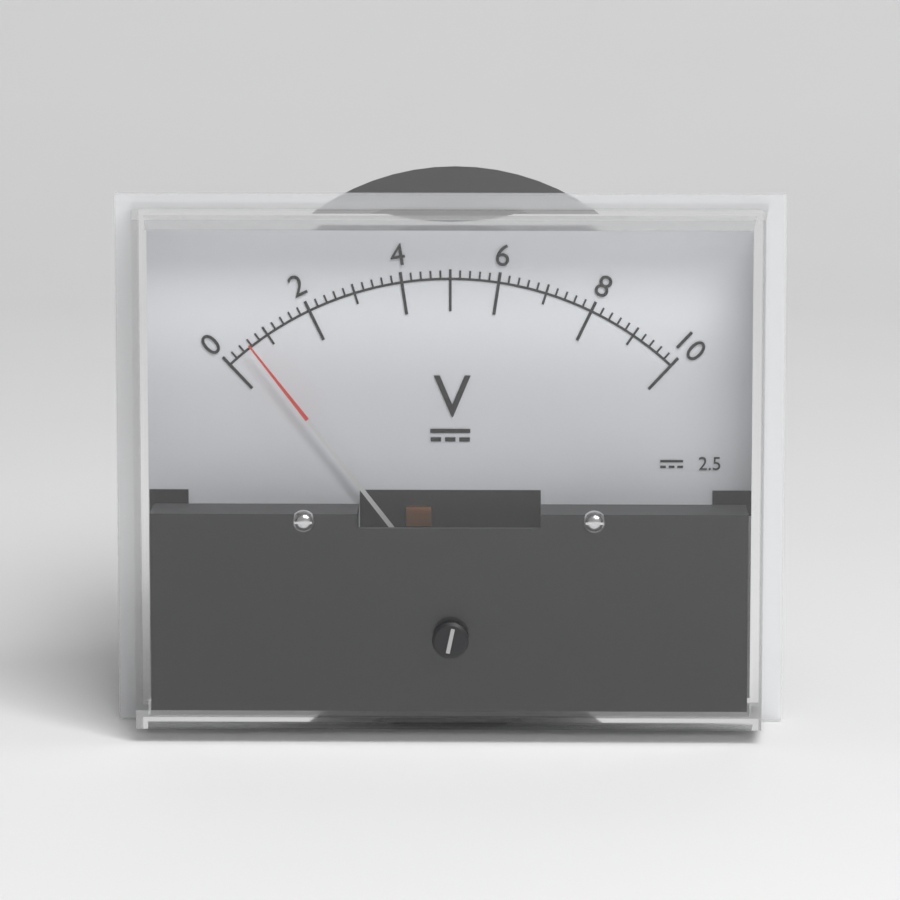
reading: 0.6 V
